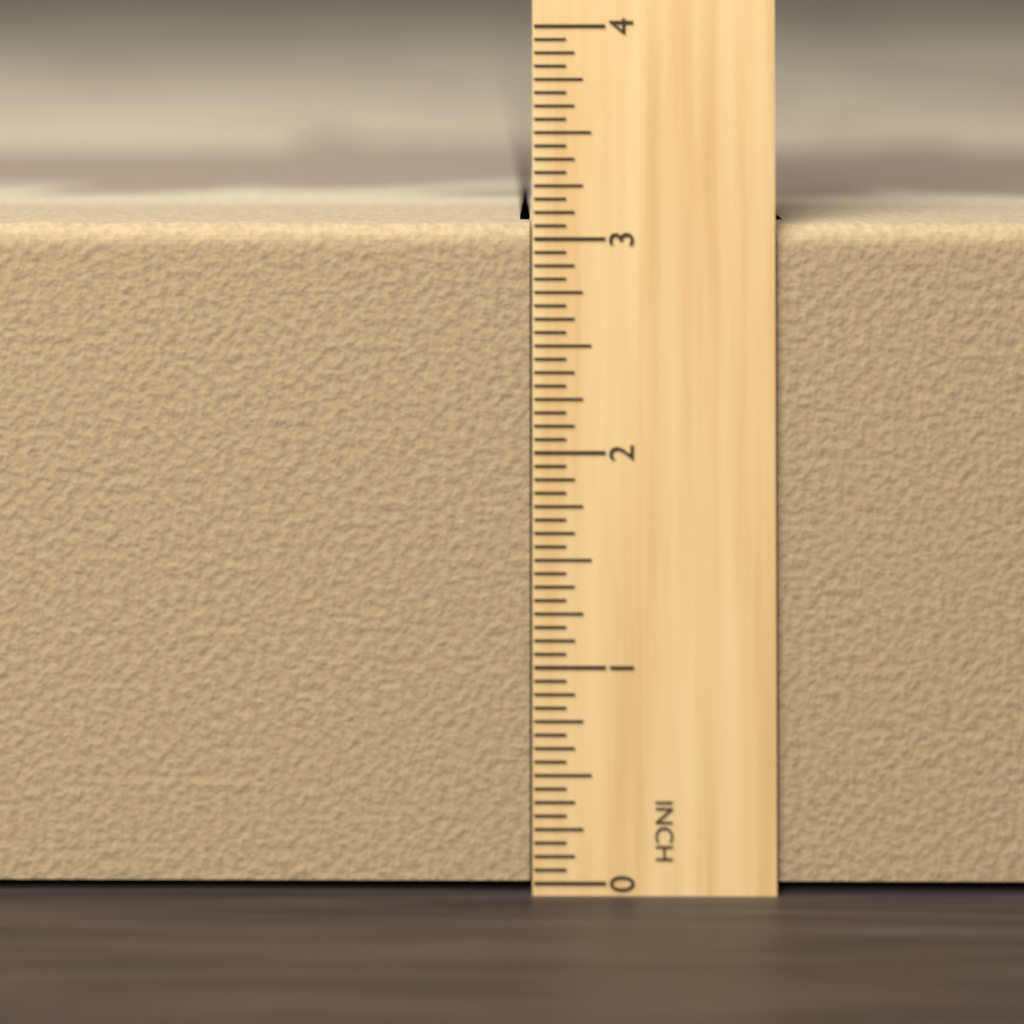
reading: 3.0625 in
